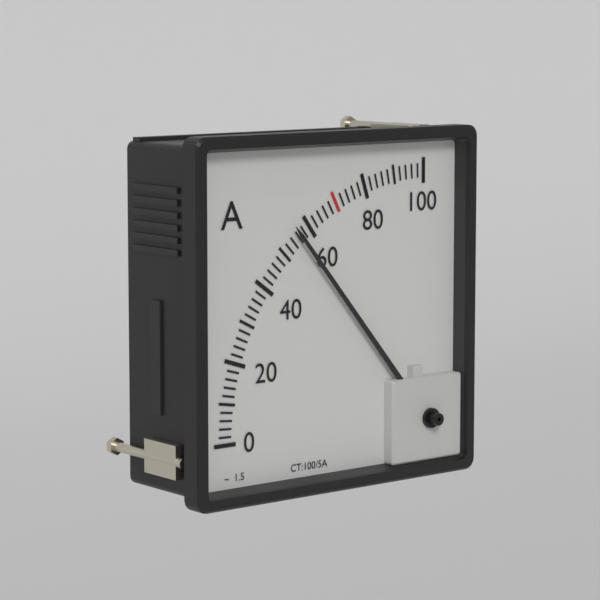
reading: 56 A
